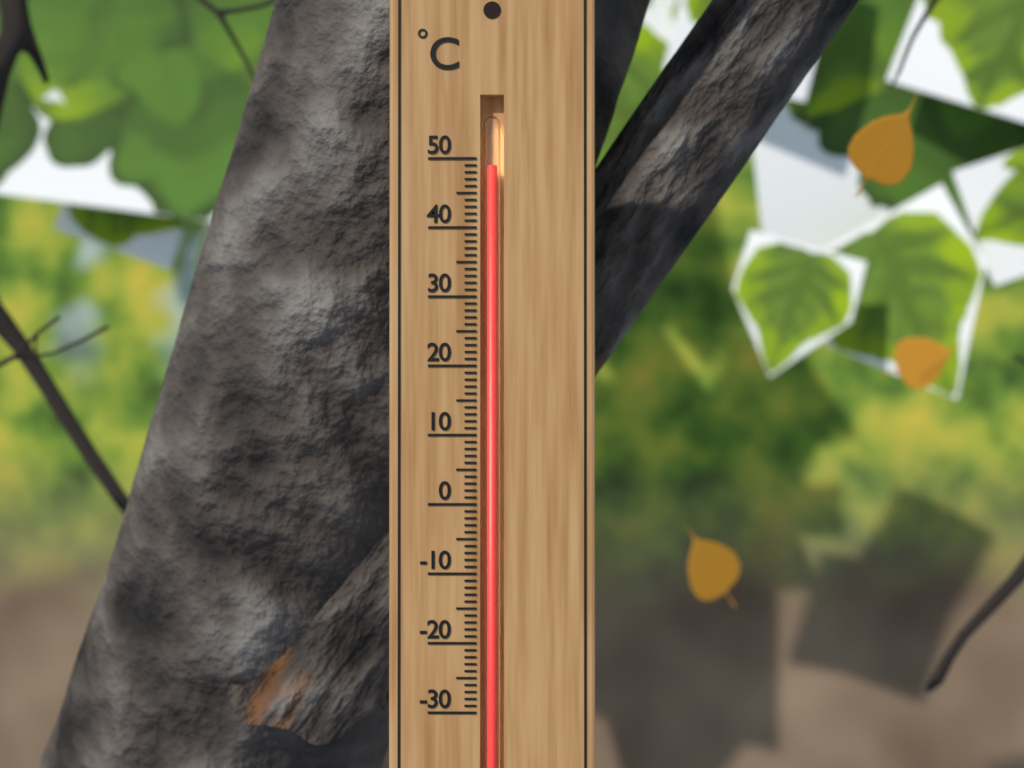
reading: 49 °C
